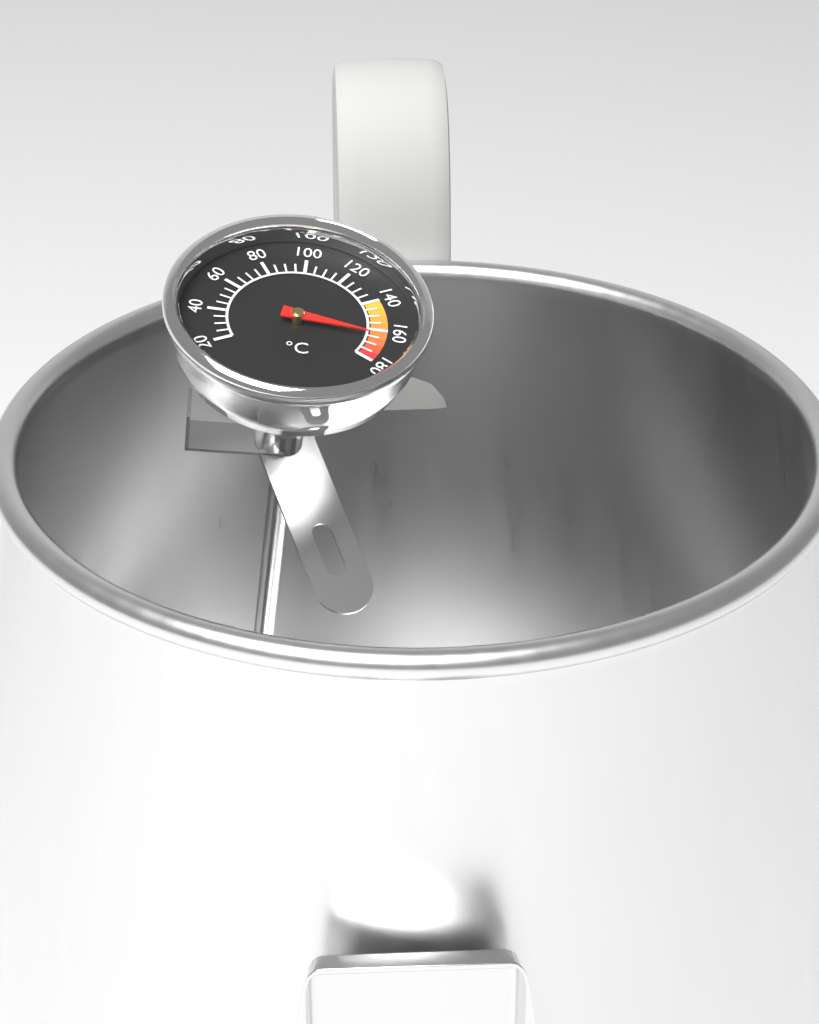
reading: 165 °C
